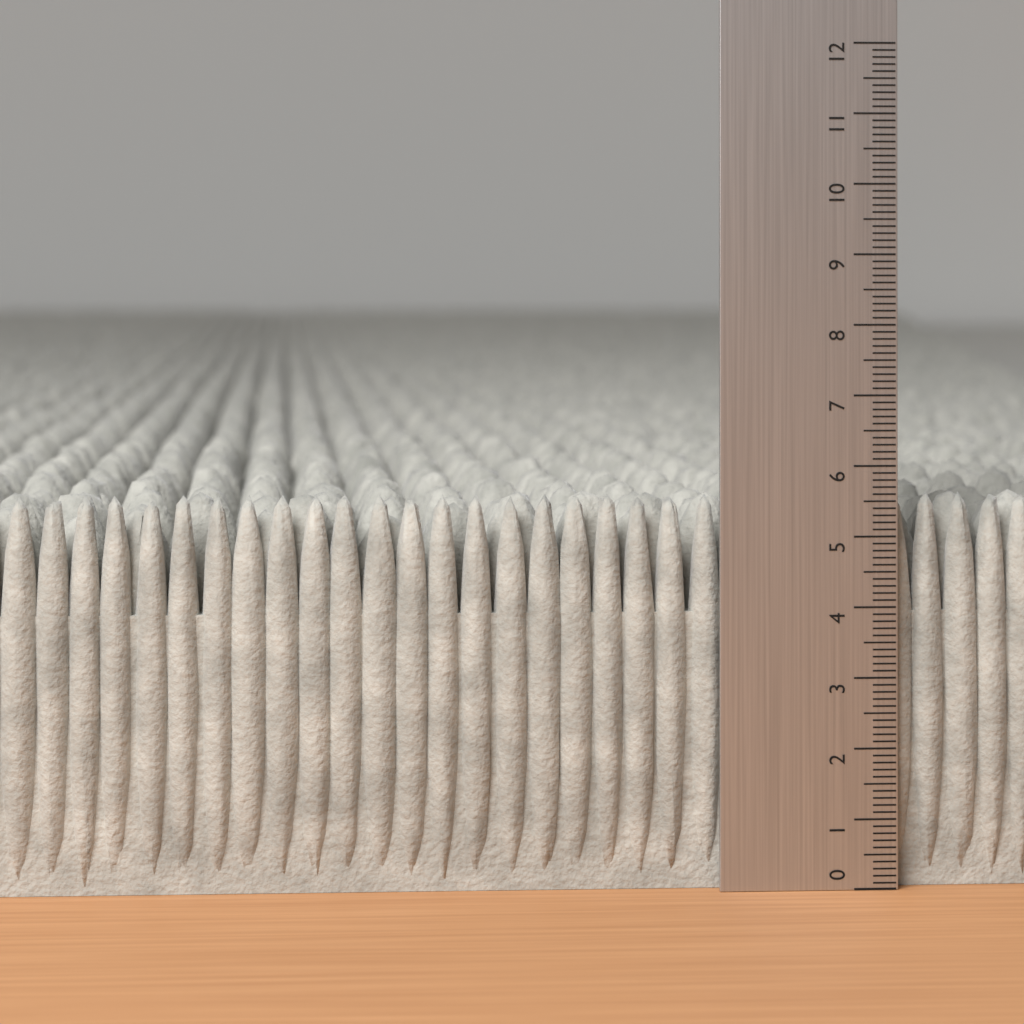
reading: 5.6 (no unit)
